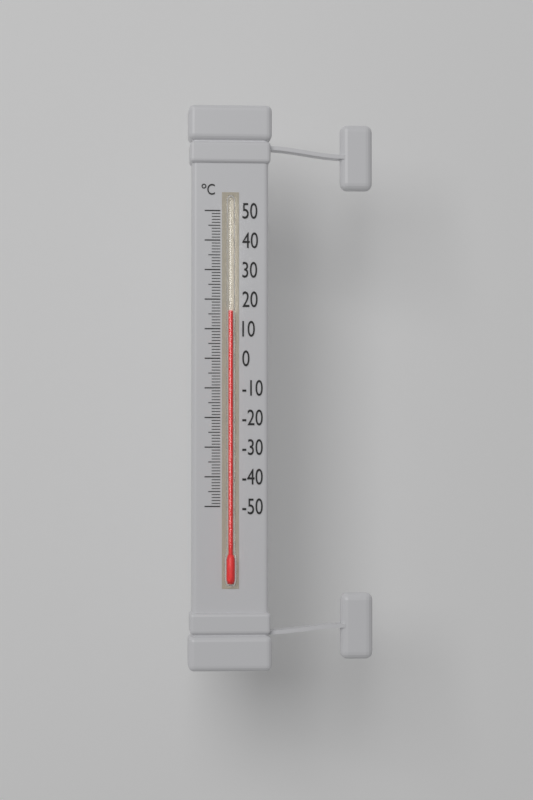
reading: 16 °C
